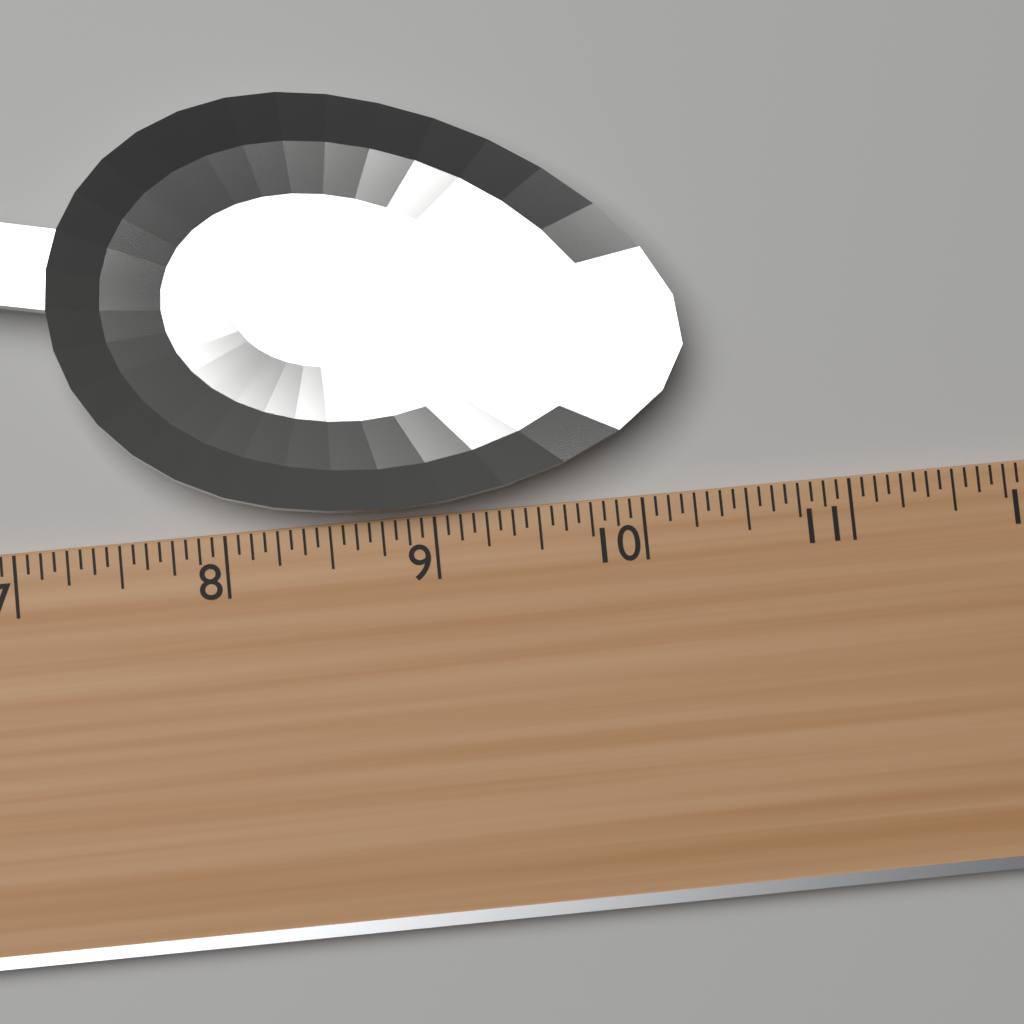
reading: 10.2500 (no unit)
